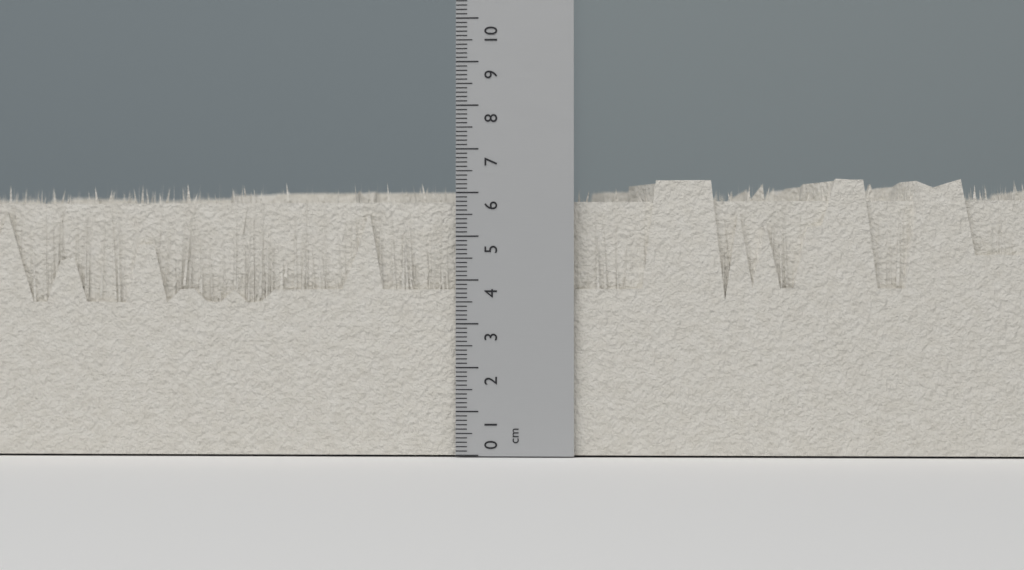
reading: 6.3 cm
